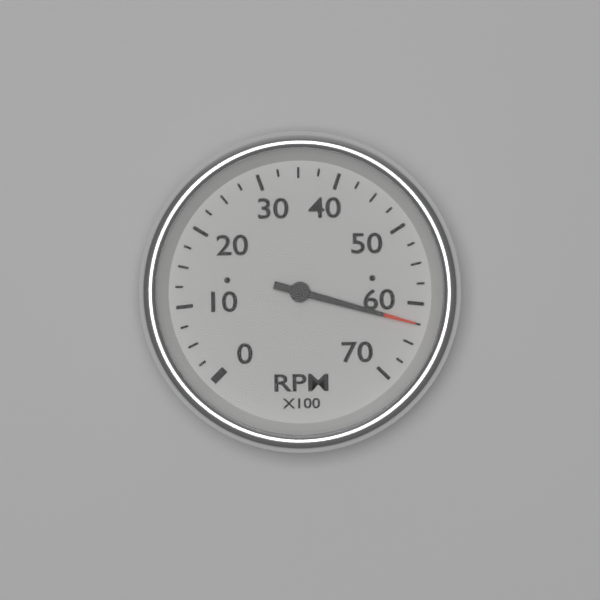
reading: 6250 RPM
